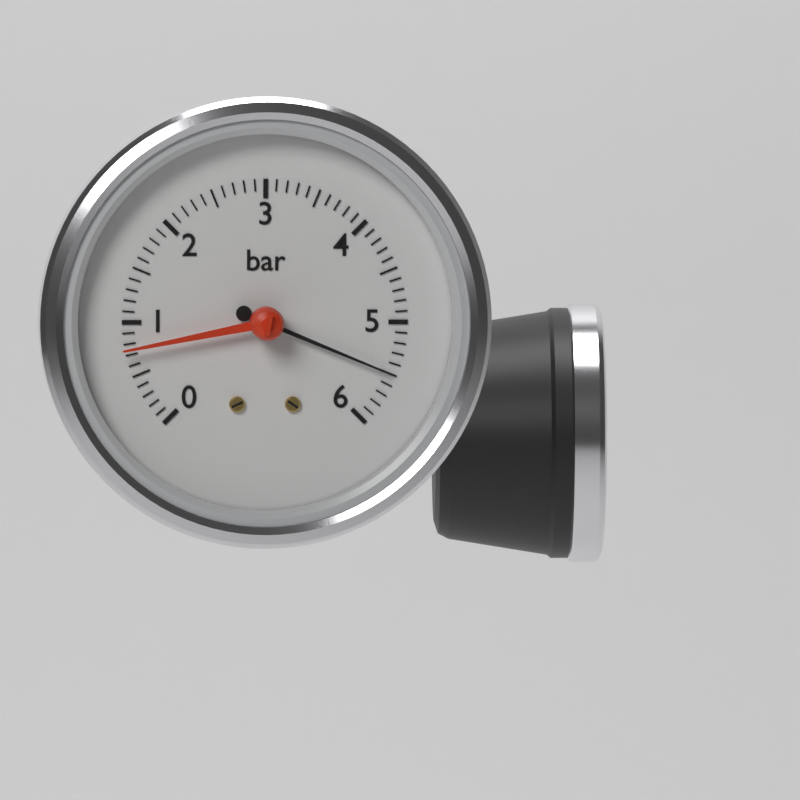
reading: 5.5 bar
